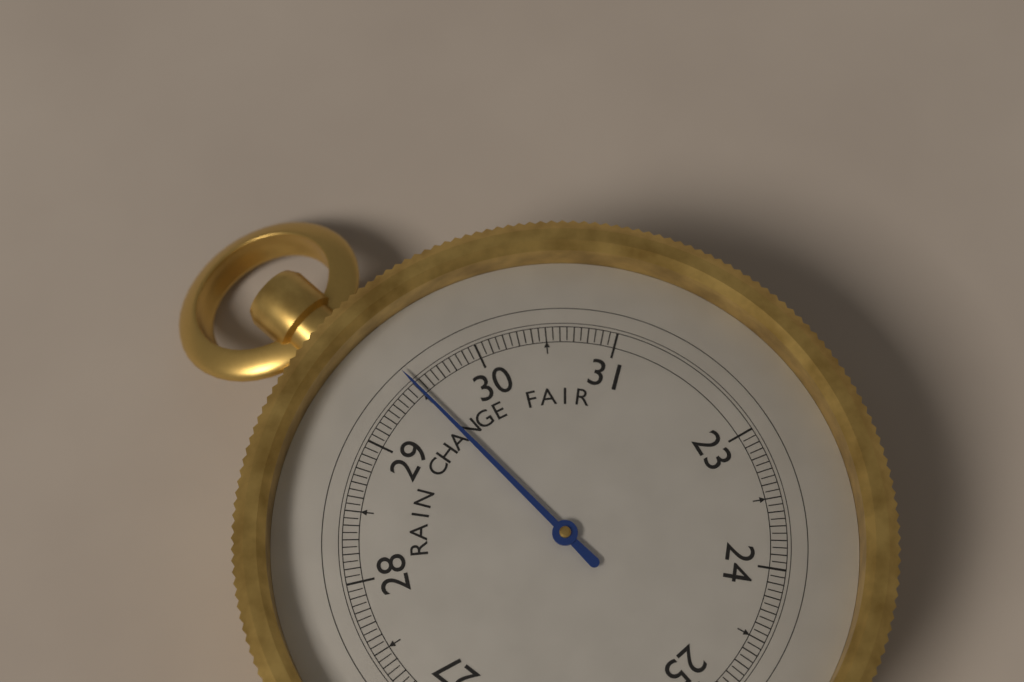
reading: 29.50 (no unit)
